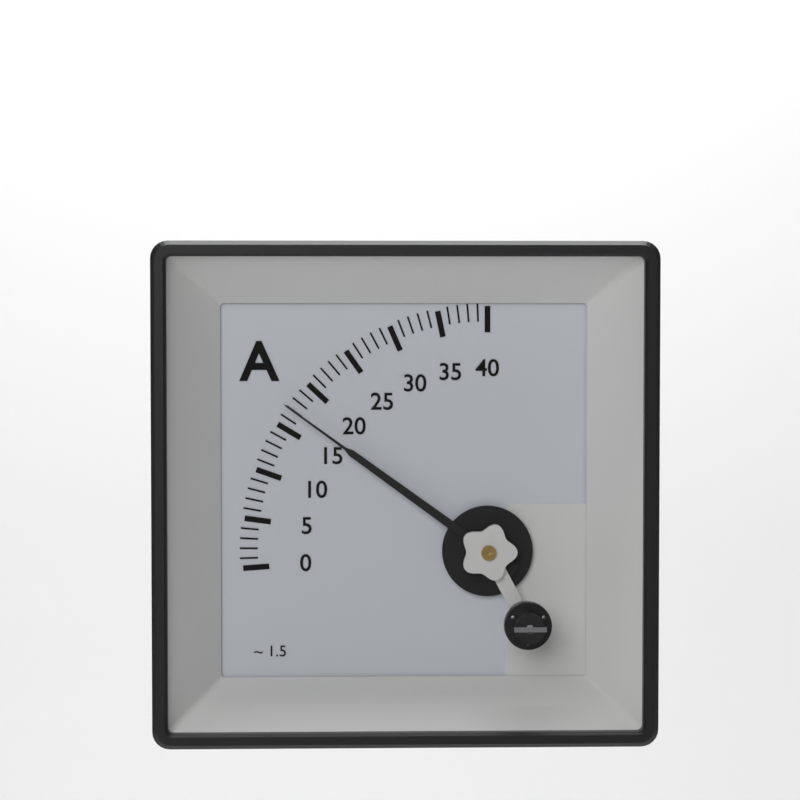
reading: 17 A
